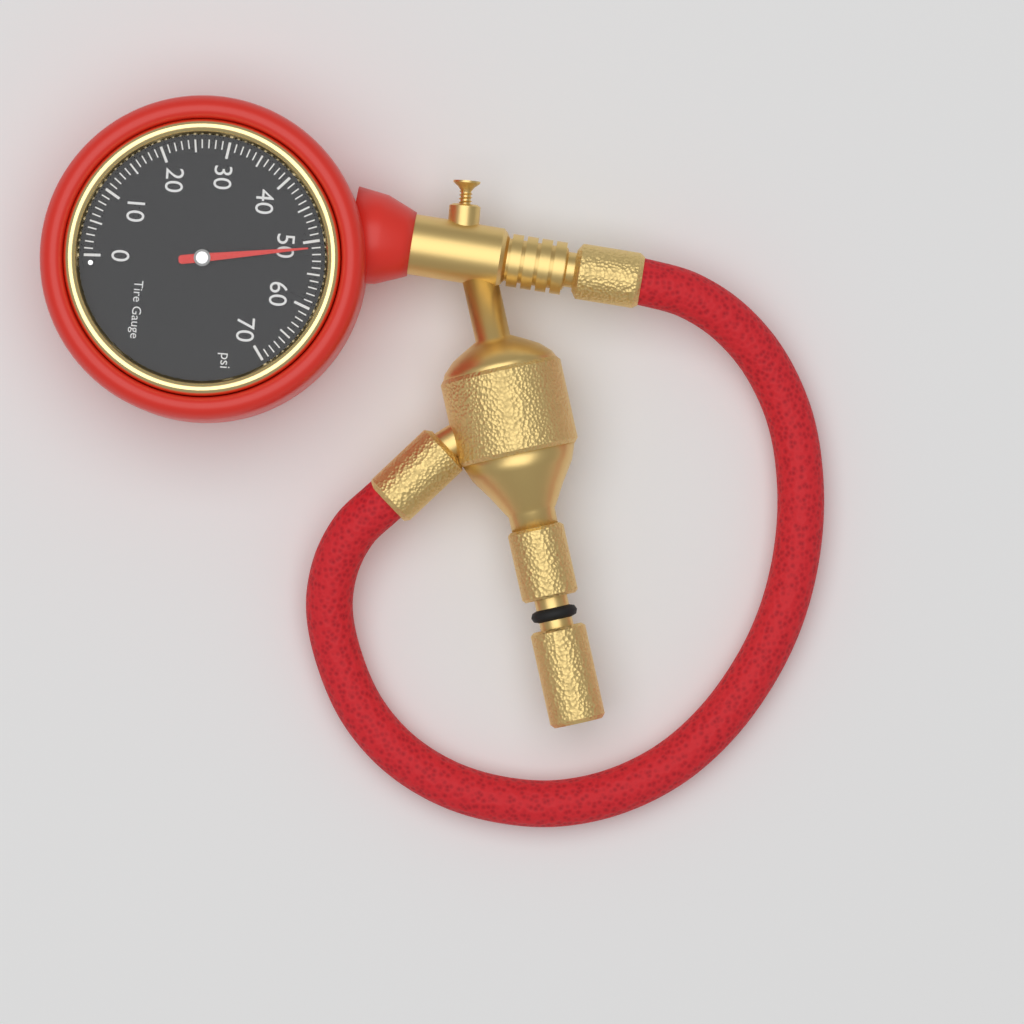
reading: 51 psi
